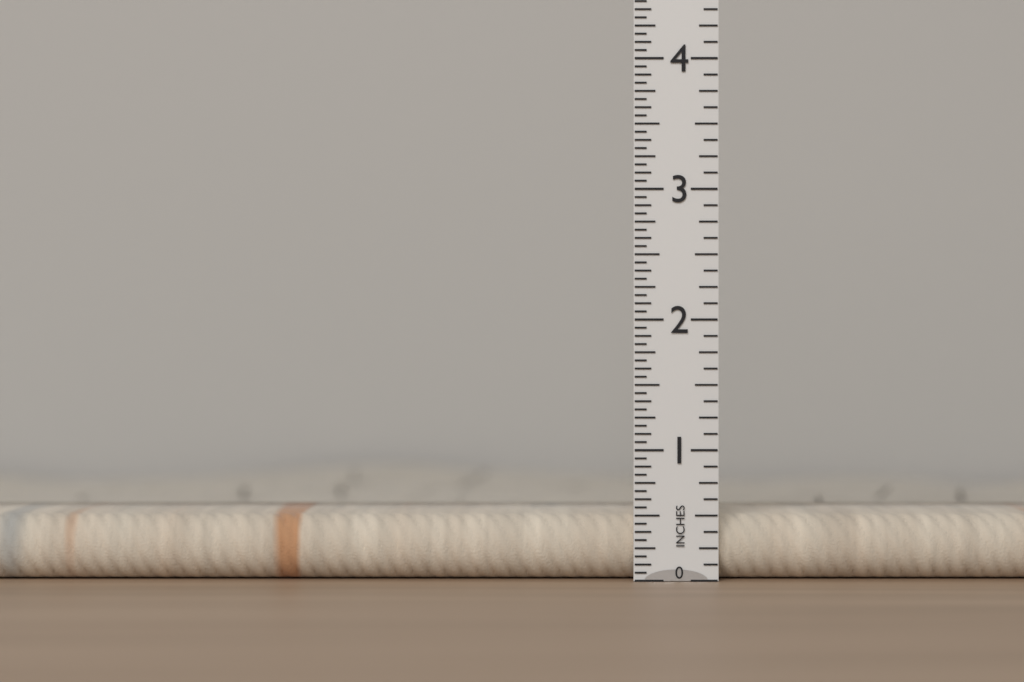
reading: 0.5000 in
